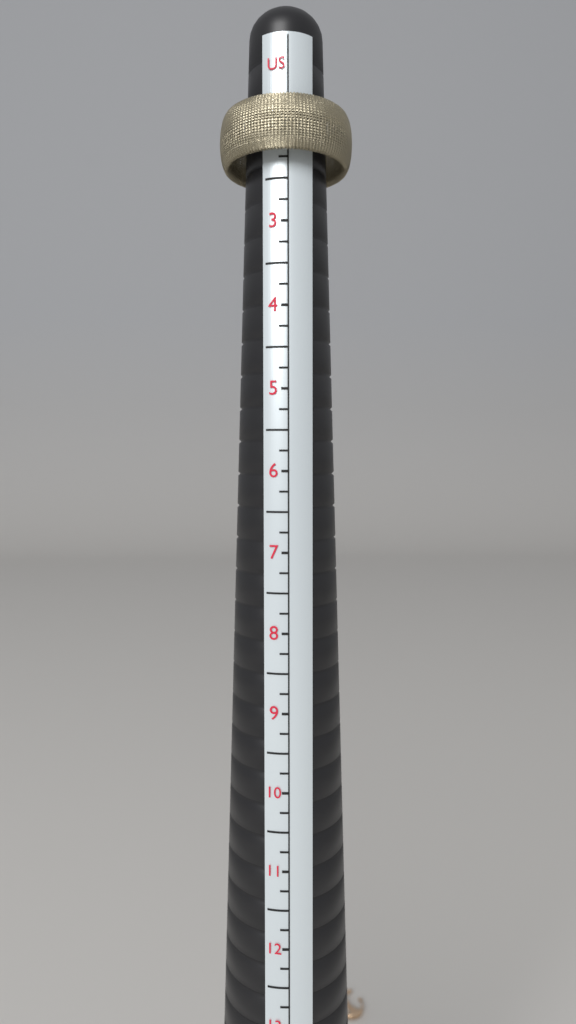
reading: 2.25 US
